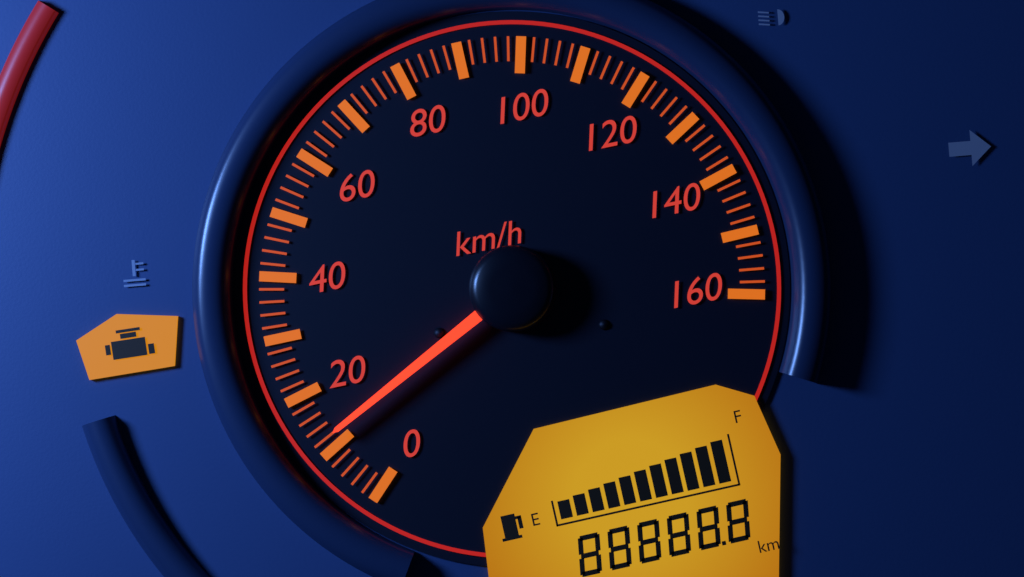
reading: 12 km/h
